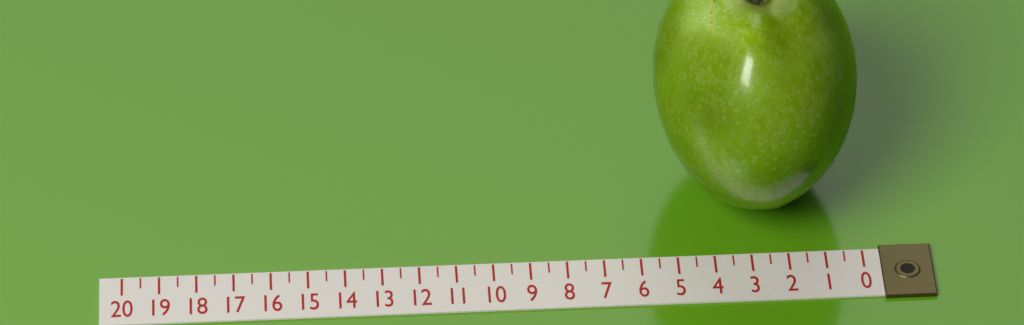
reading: 5.5 (no unit)
